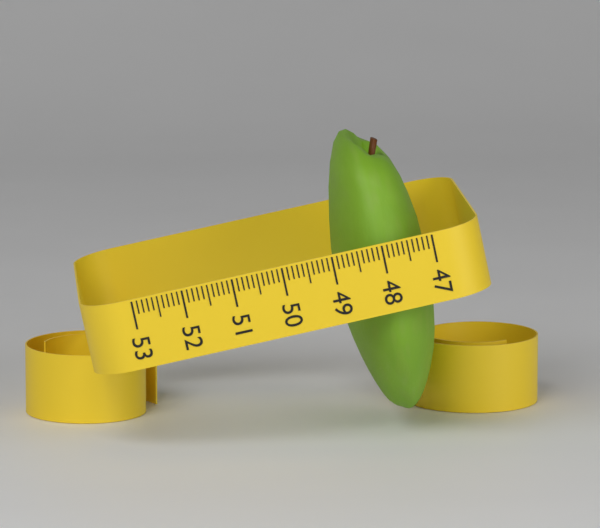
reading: 48.9 (no unit)
